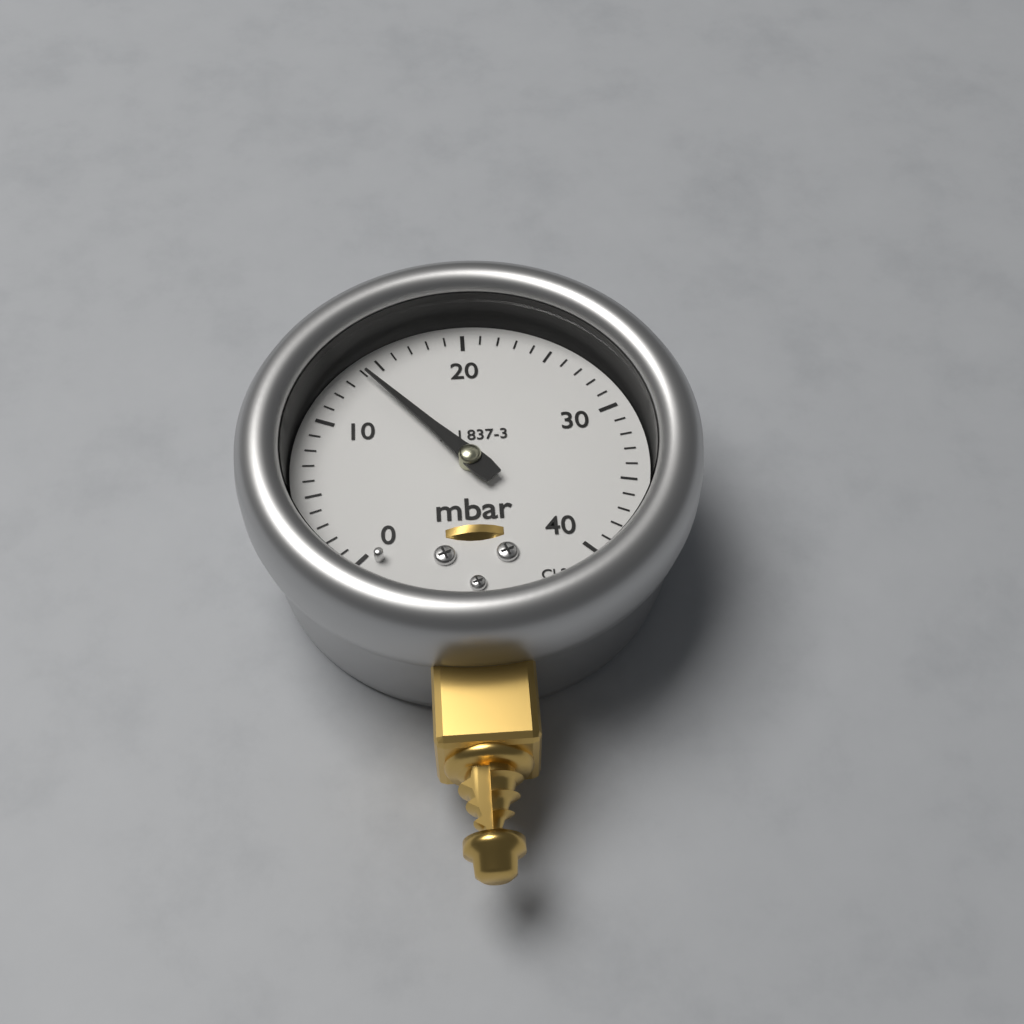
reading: 14 mbar
